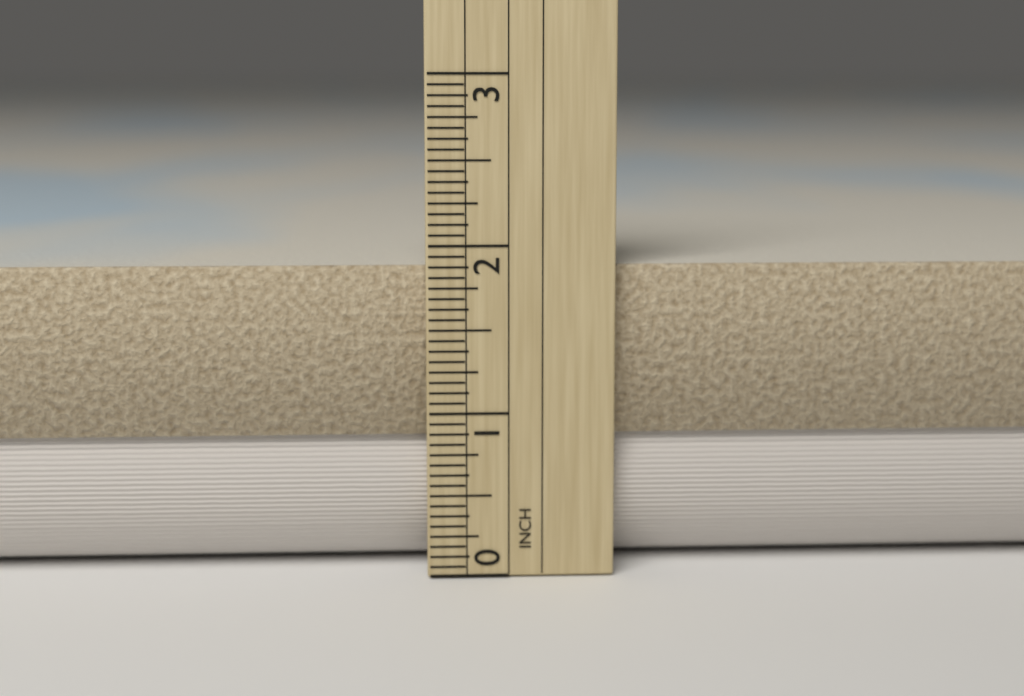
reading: 1.8750 in
